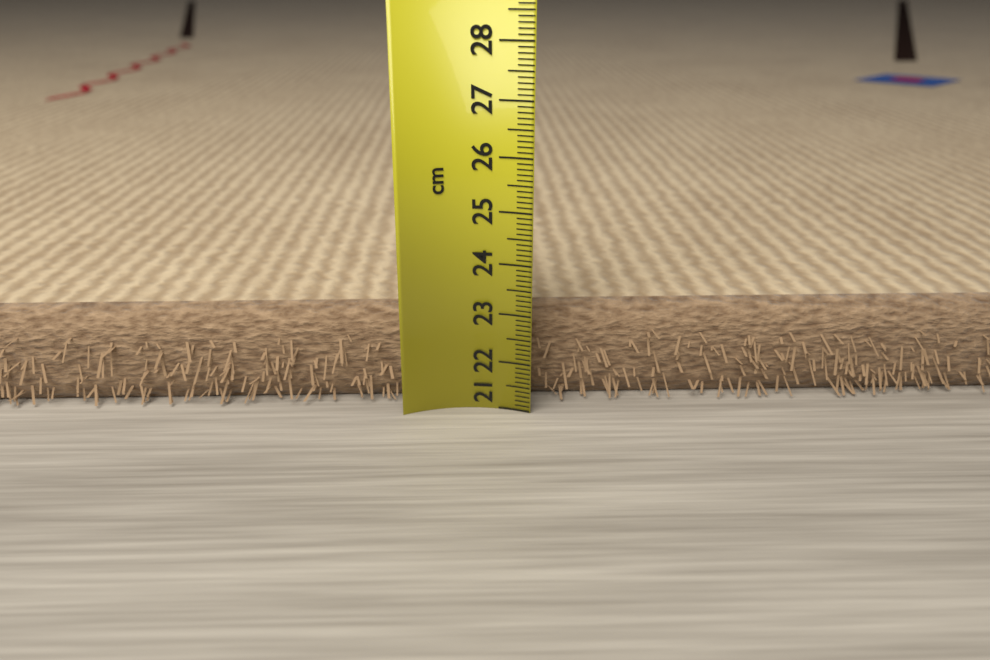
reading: 22.9 cm
